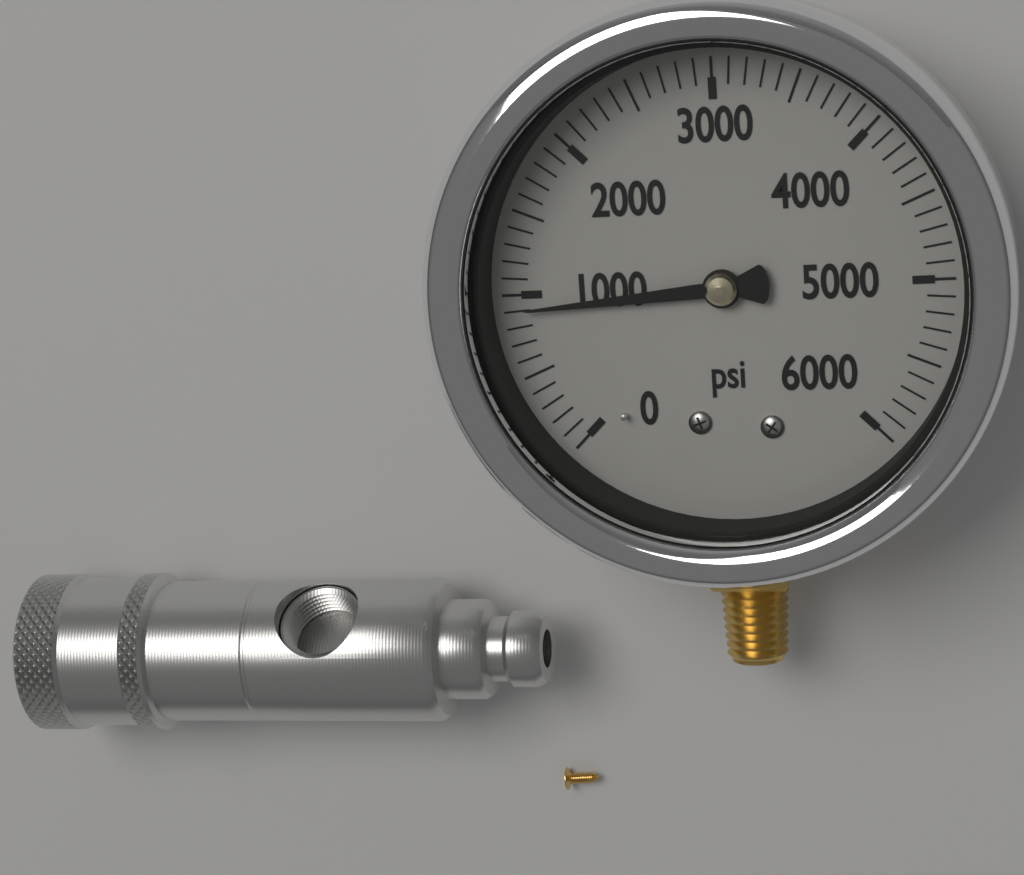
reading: 900 psi
